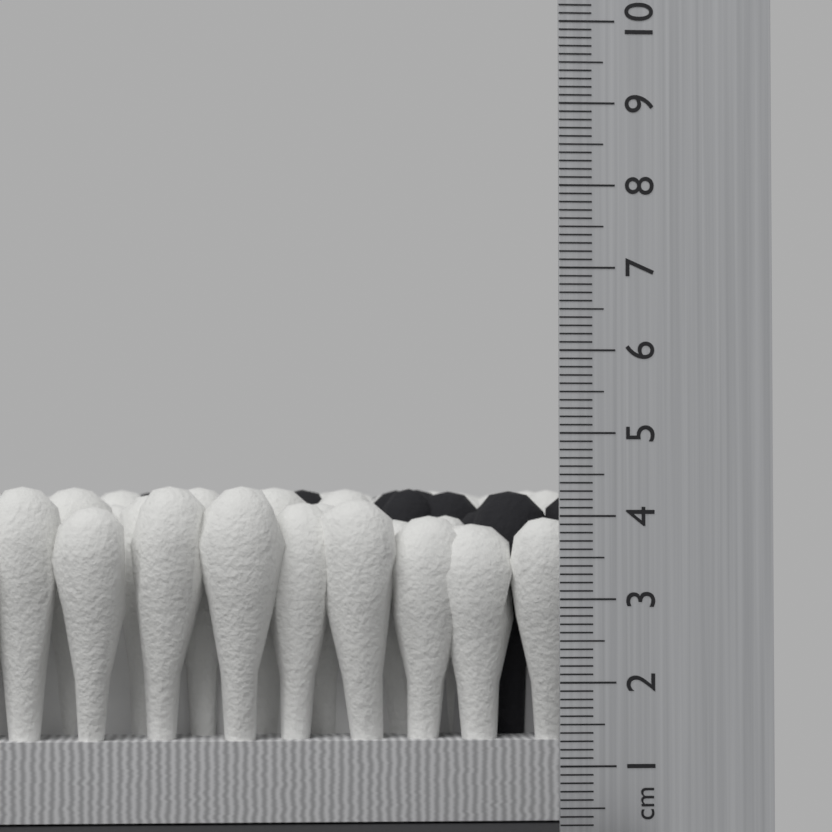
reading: 4.4 cm
